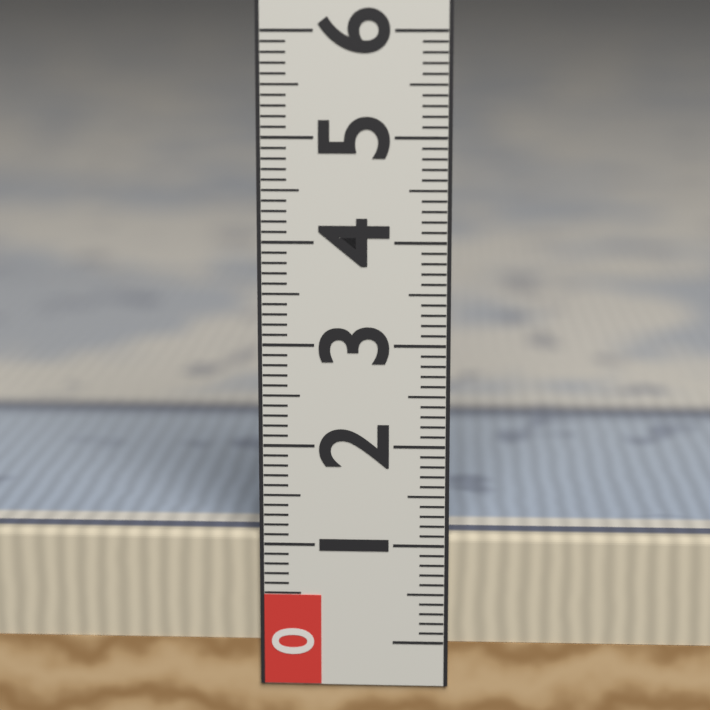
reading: 1.1 (no unit)
